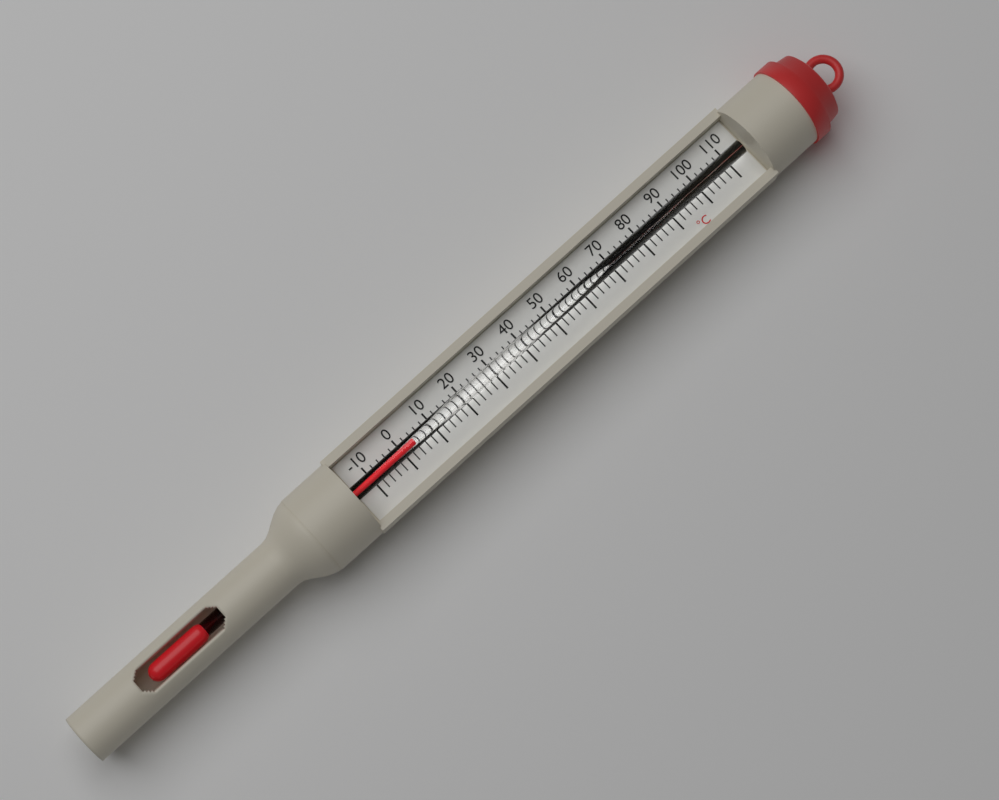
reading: 4 °C
